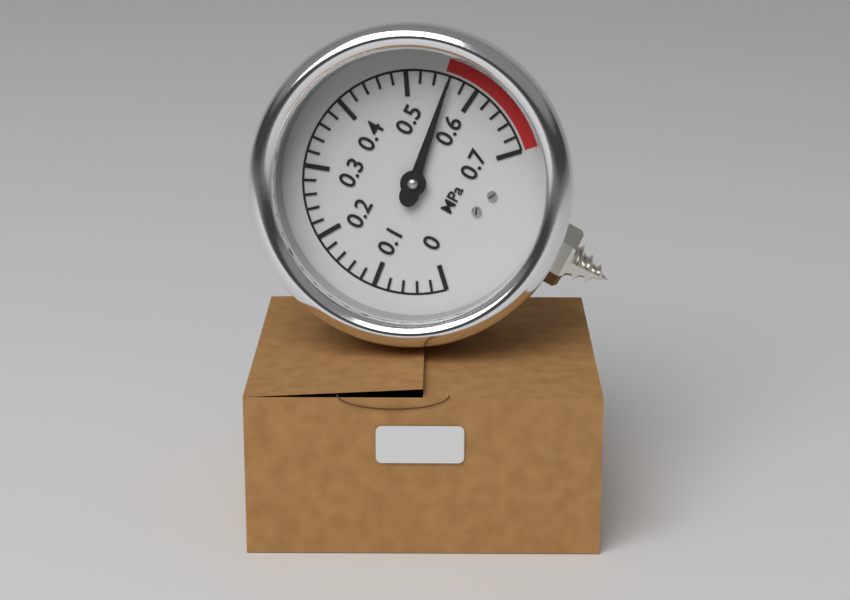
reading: 0.56 MPa
